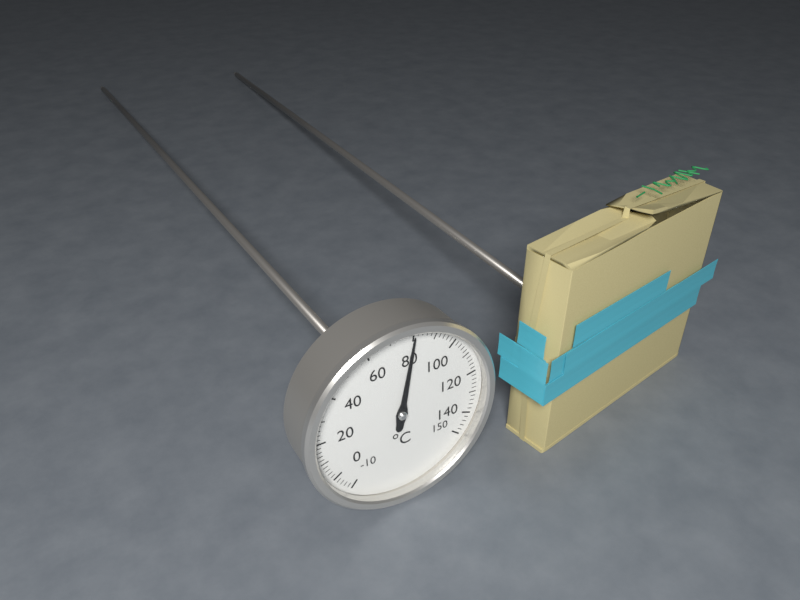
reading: 80 °C
